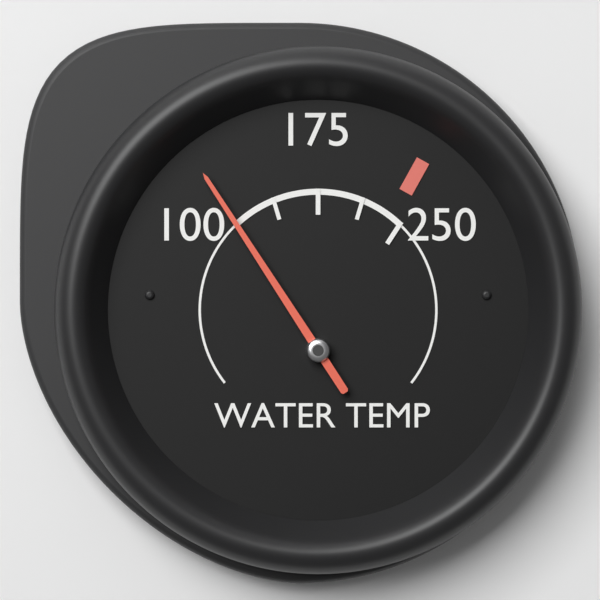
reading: 100.0 (no unit)
